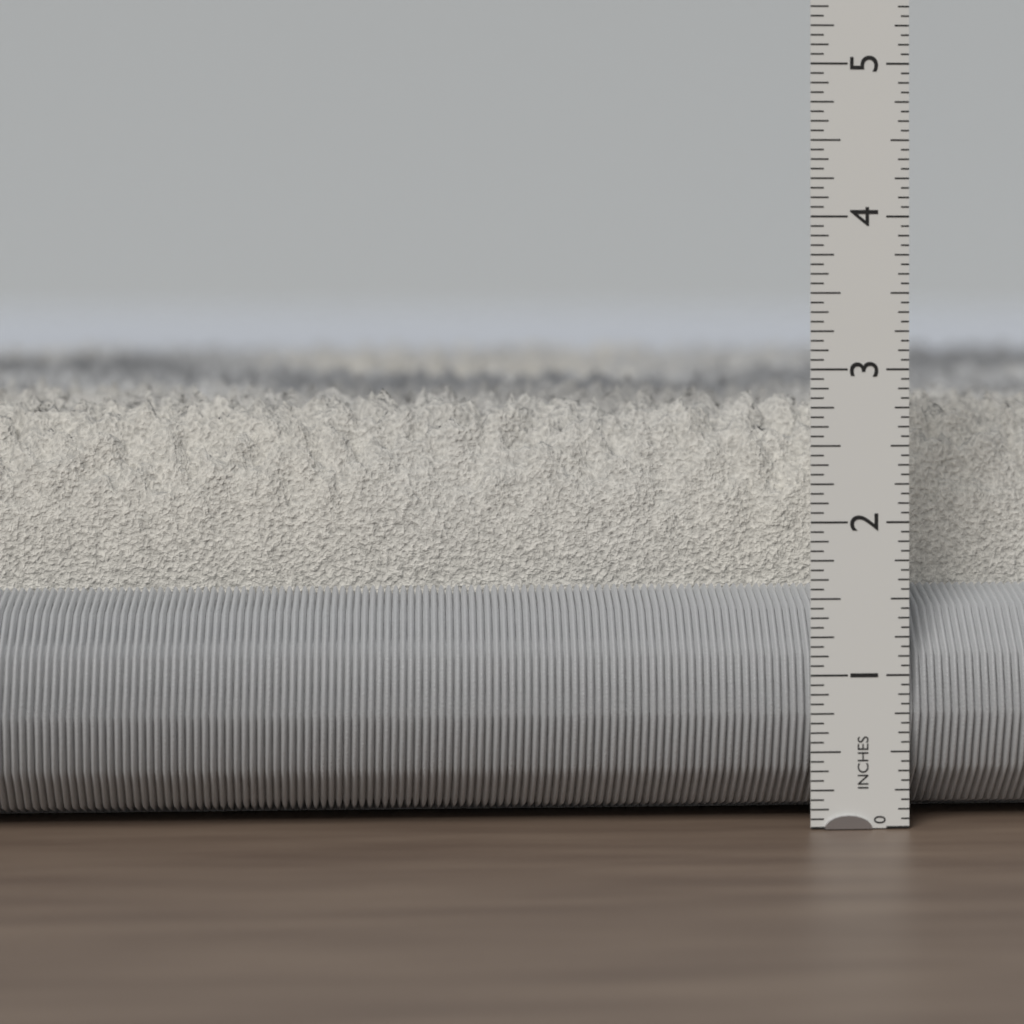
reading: 2.8125 in
